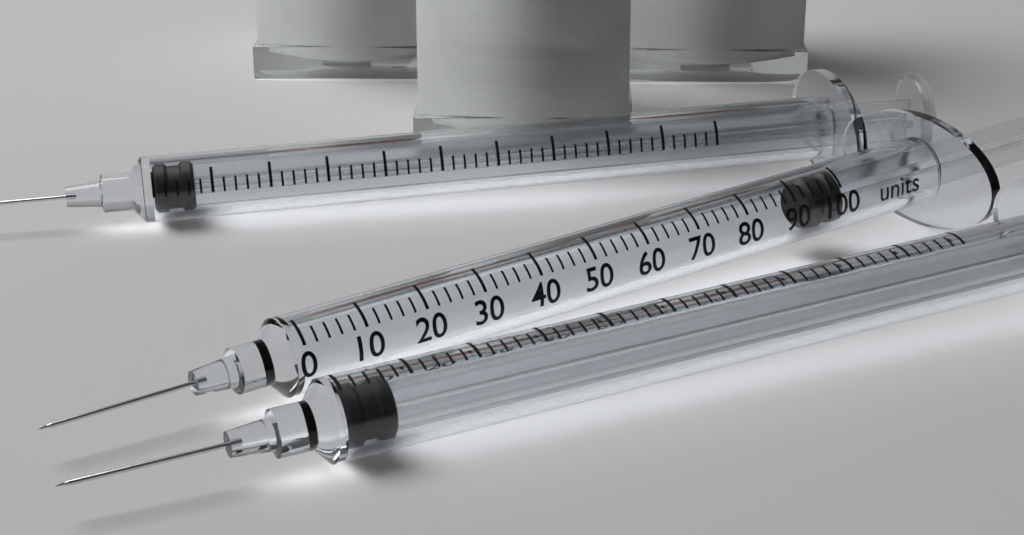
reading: 94 units
